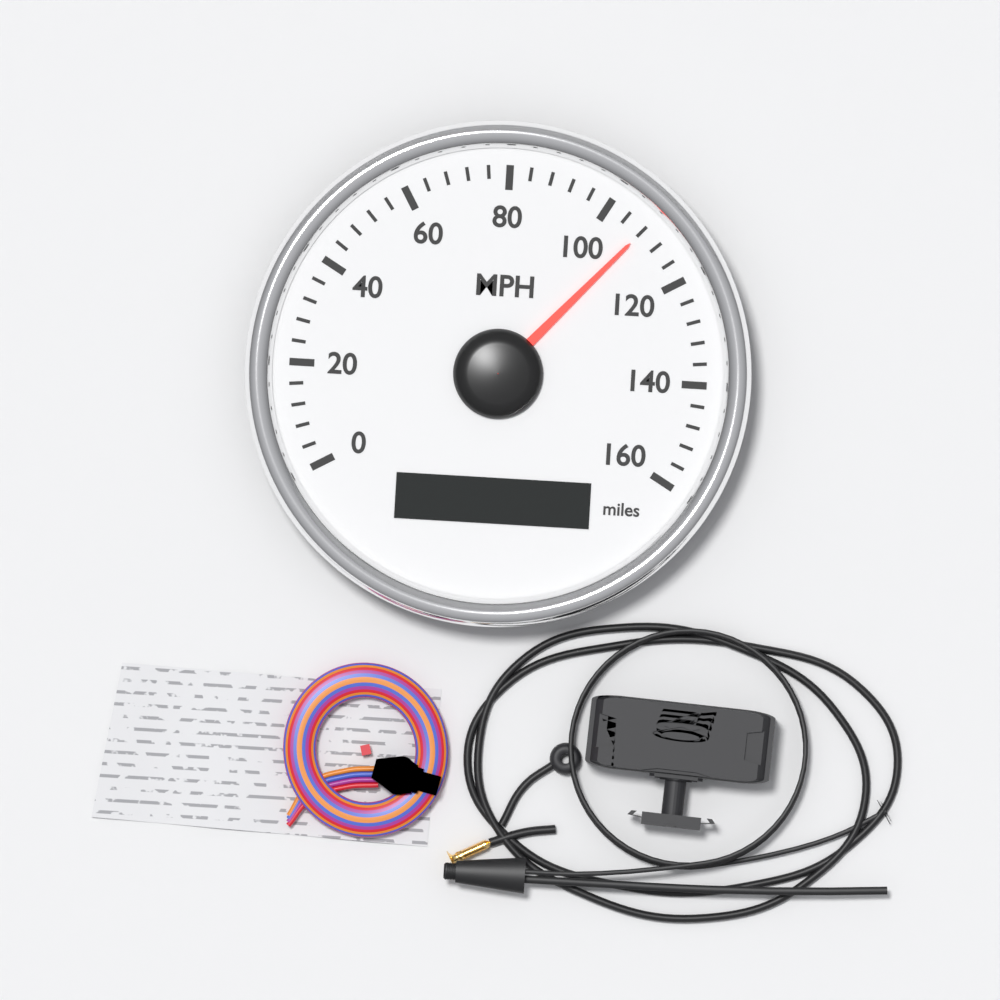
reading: 108 MPH
